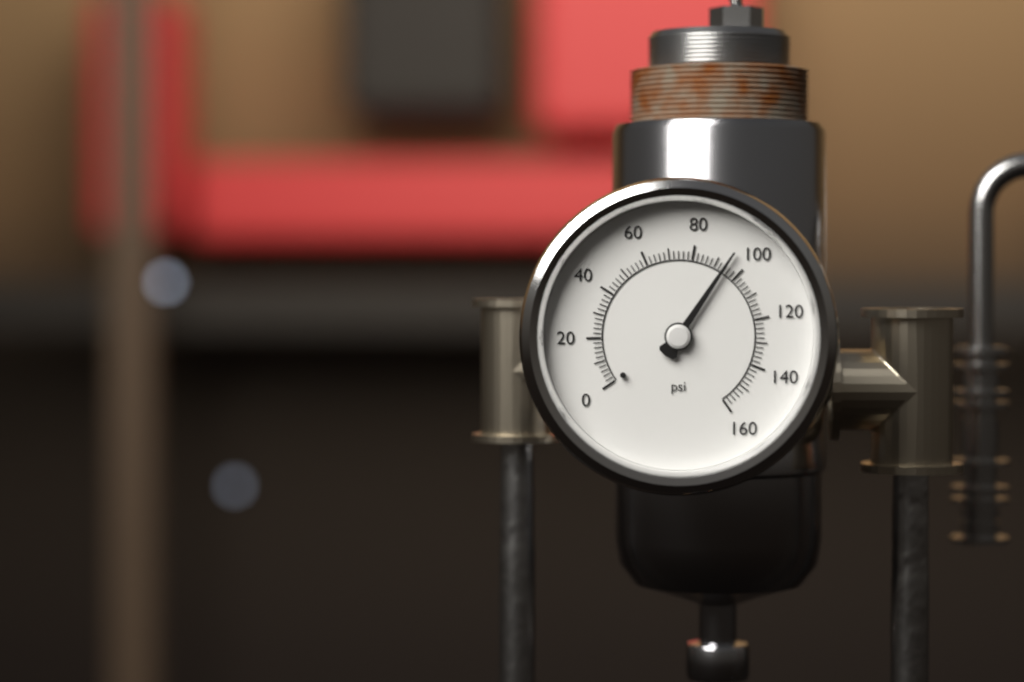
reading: 94 psi
